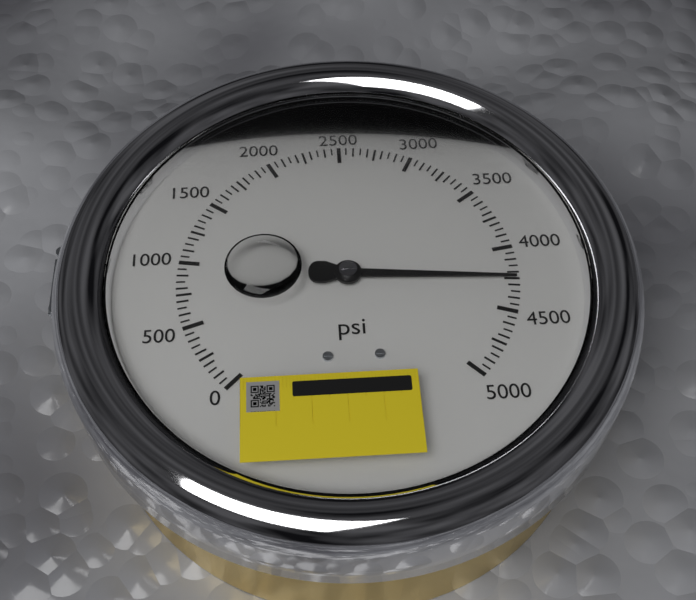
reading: 4250 psi
